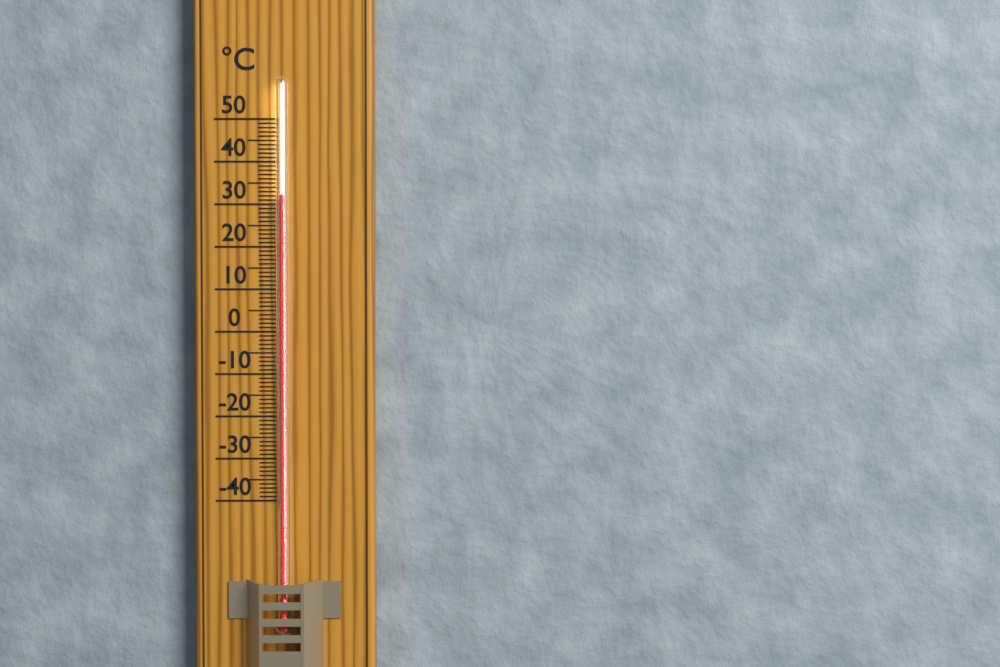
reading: 32 °C
